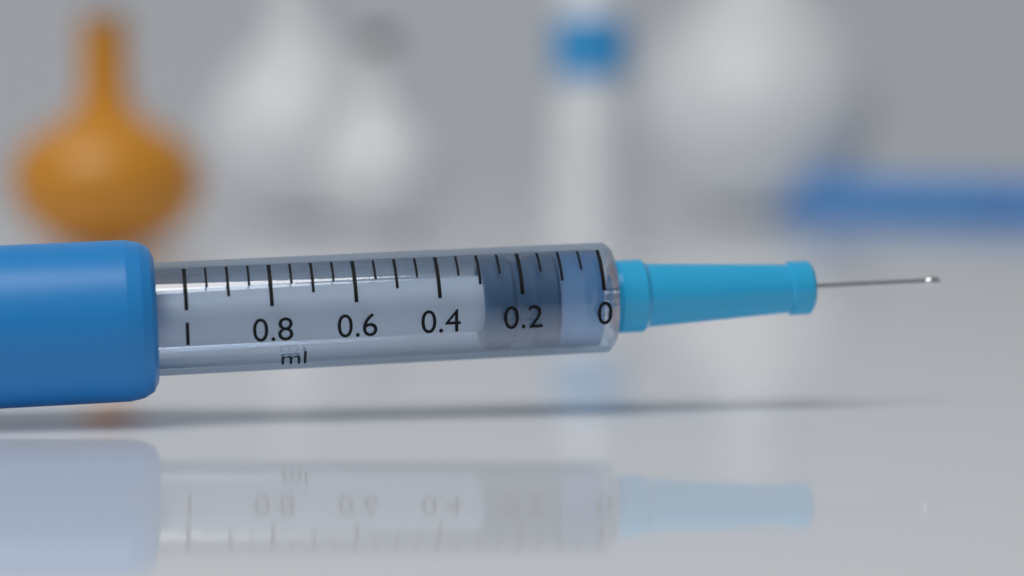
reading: 0.10 ml
